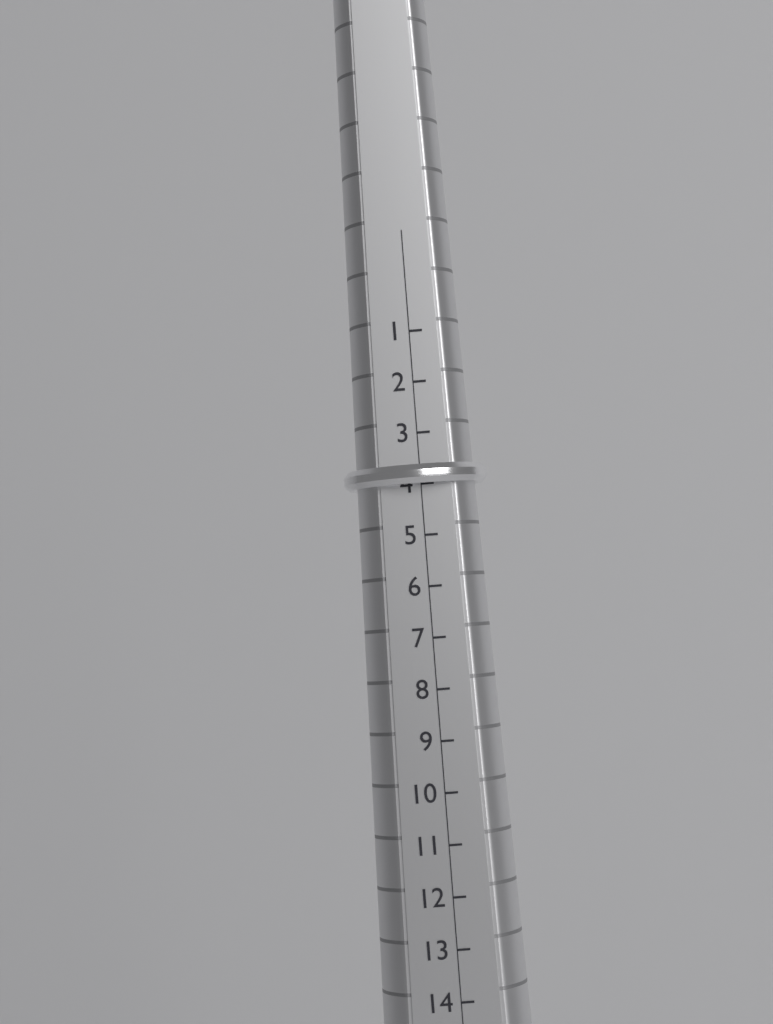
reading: 4 (no unit)
